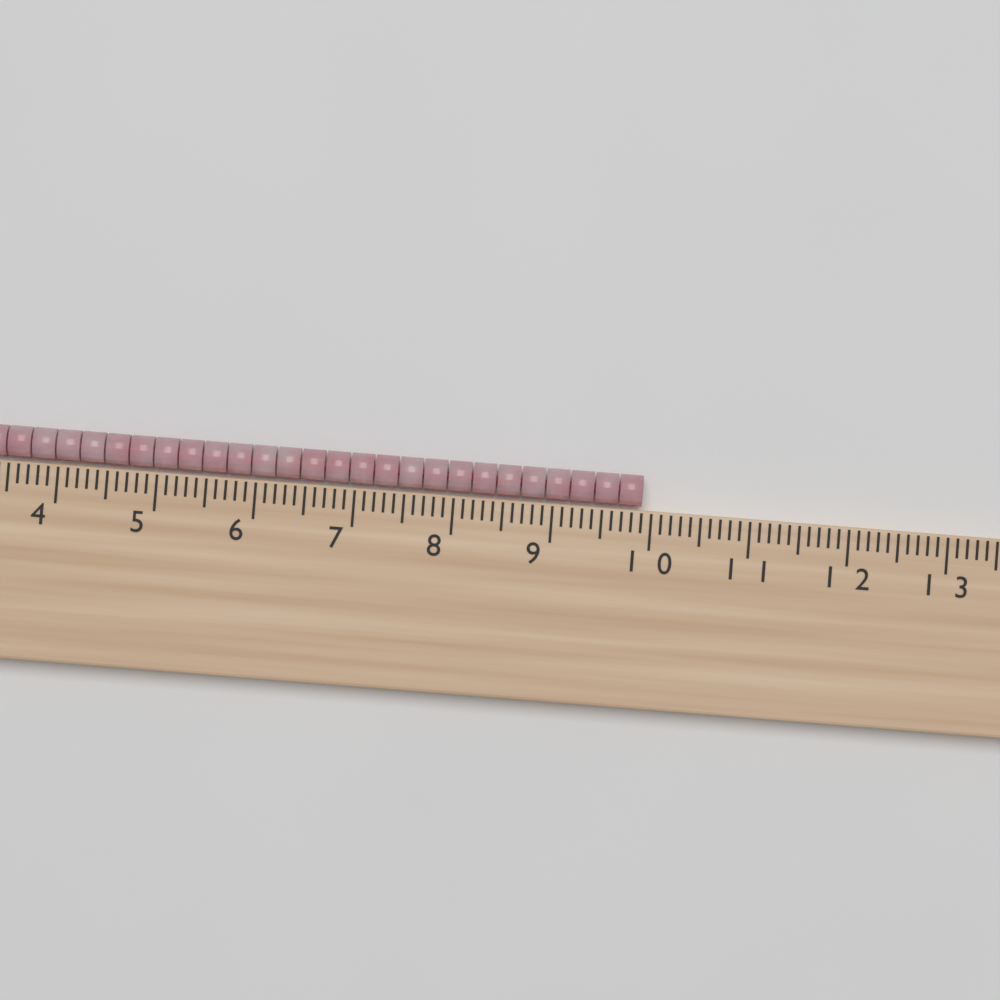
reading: 9.9 cm
